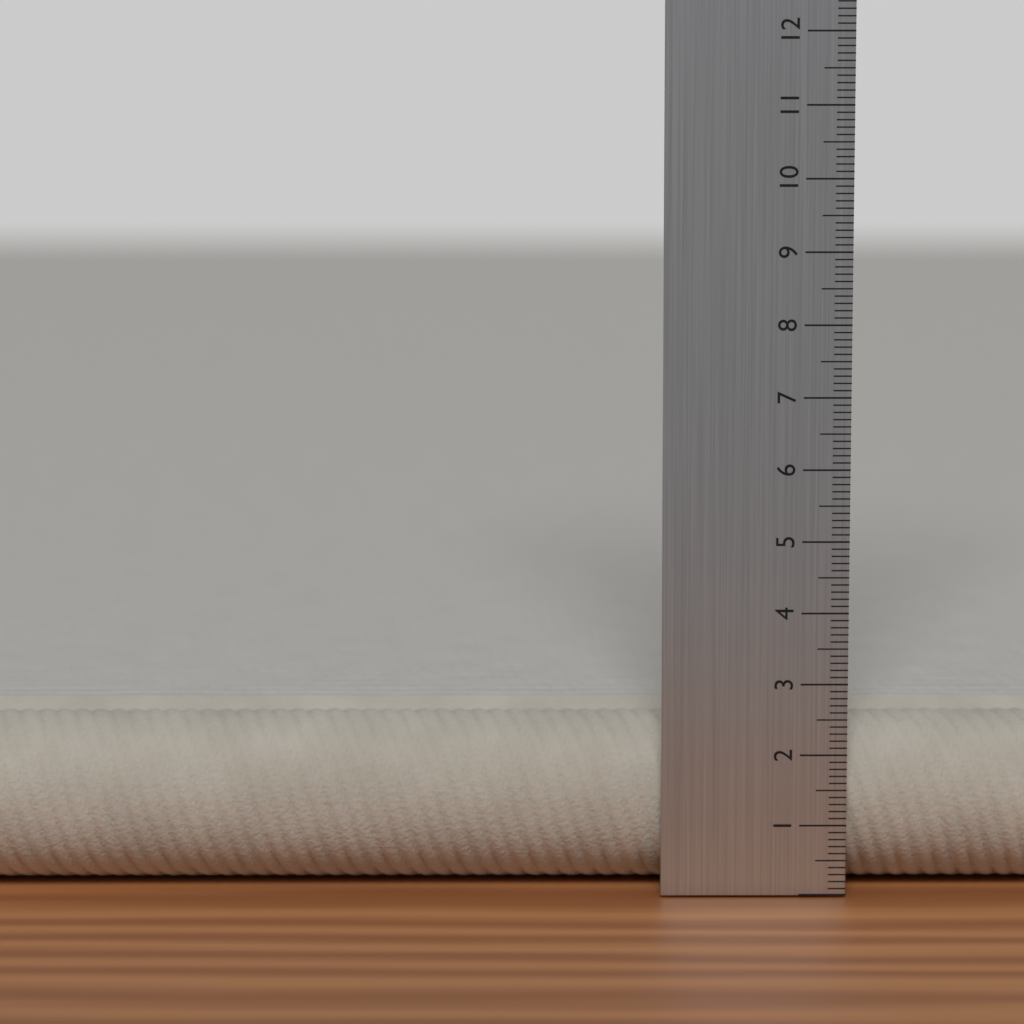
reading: 2.4 cm
